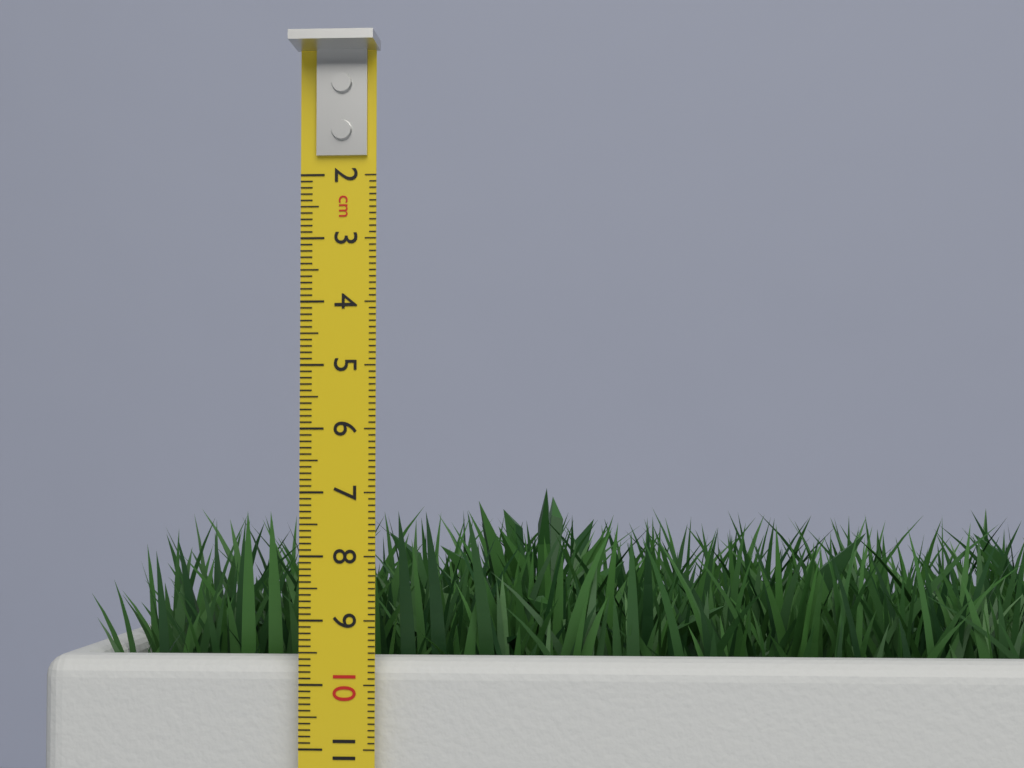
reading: 7.3 cm
